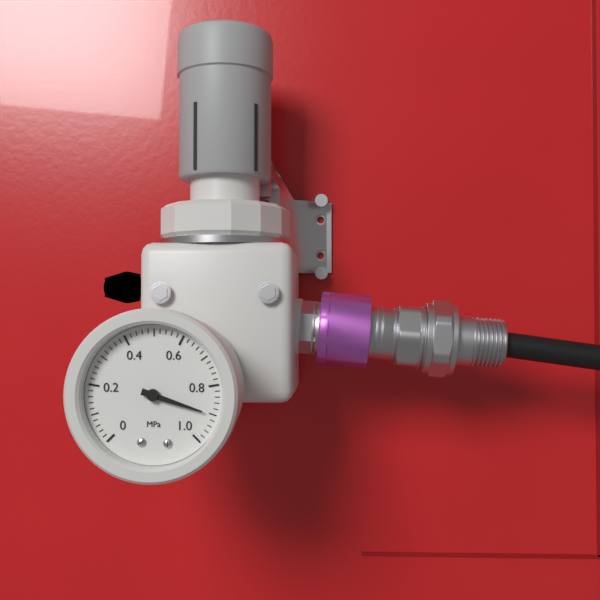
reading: 0.90 MPa
